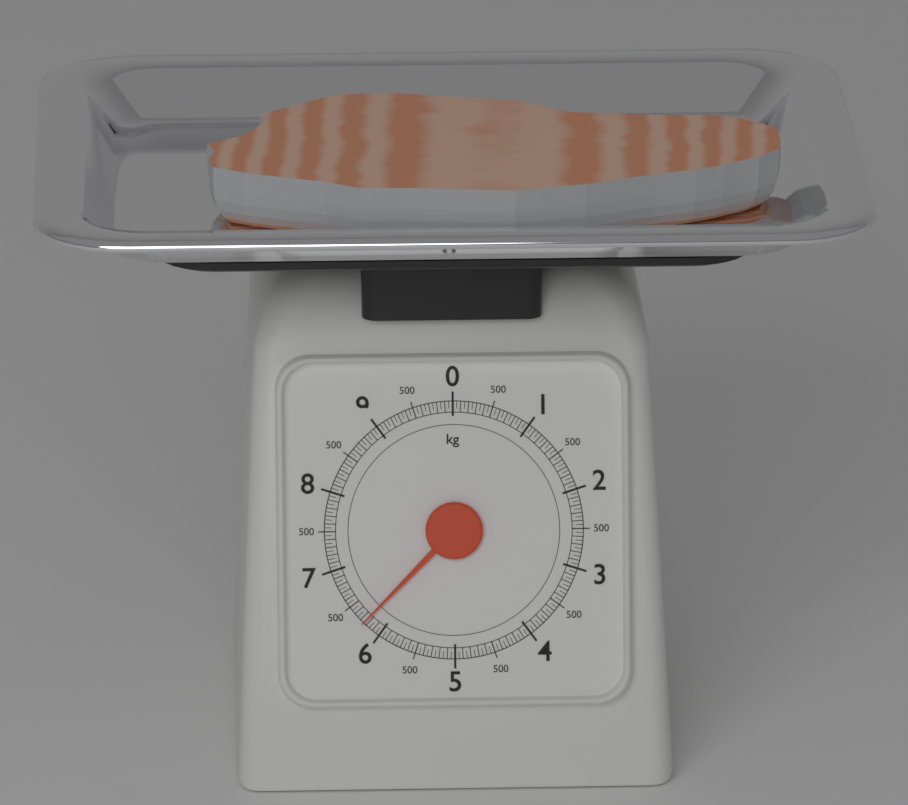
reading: 6.25 kg
